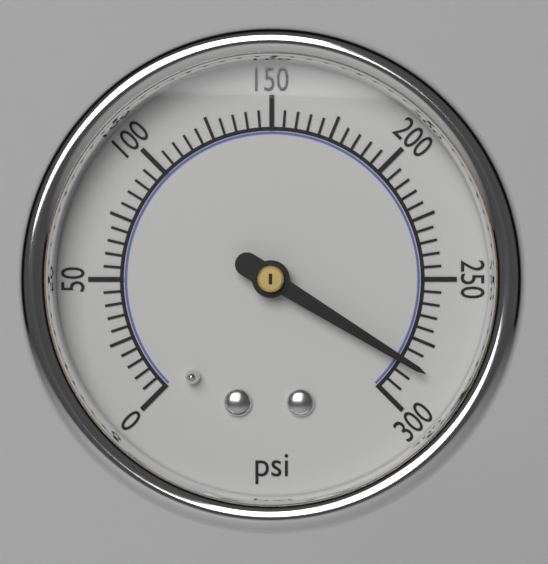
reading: 285 psi
